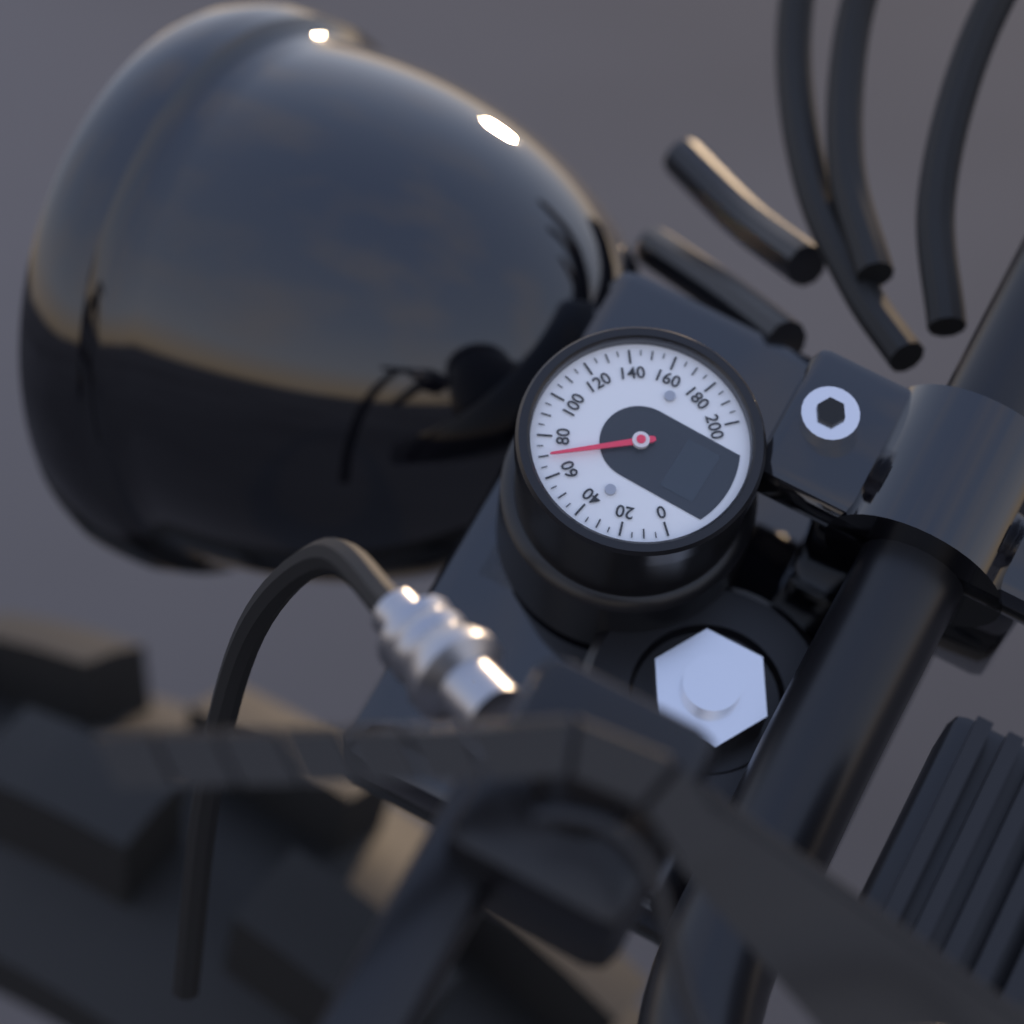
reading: 70 (no unit)
